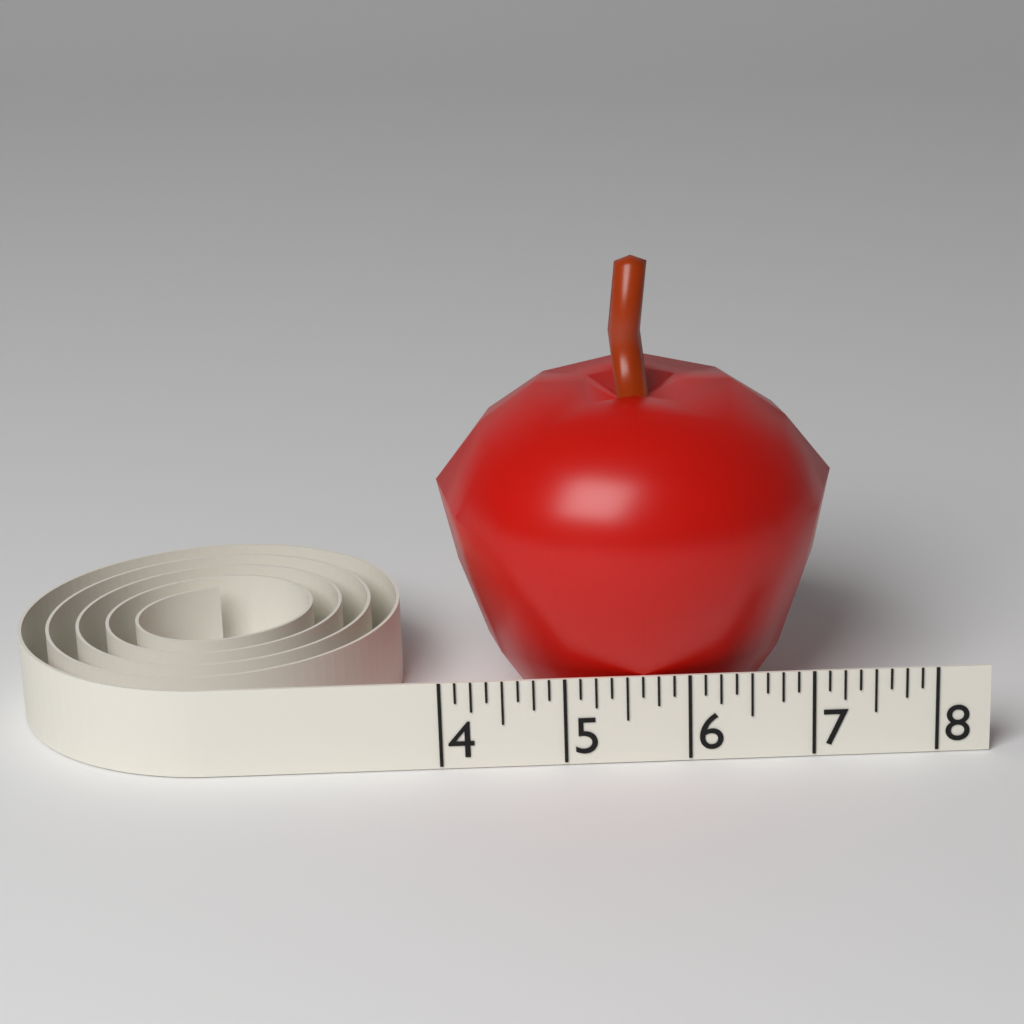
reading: 7.250 (no unit)
